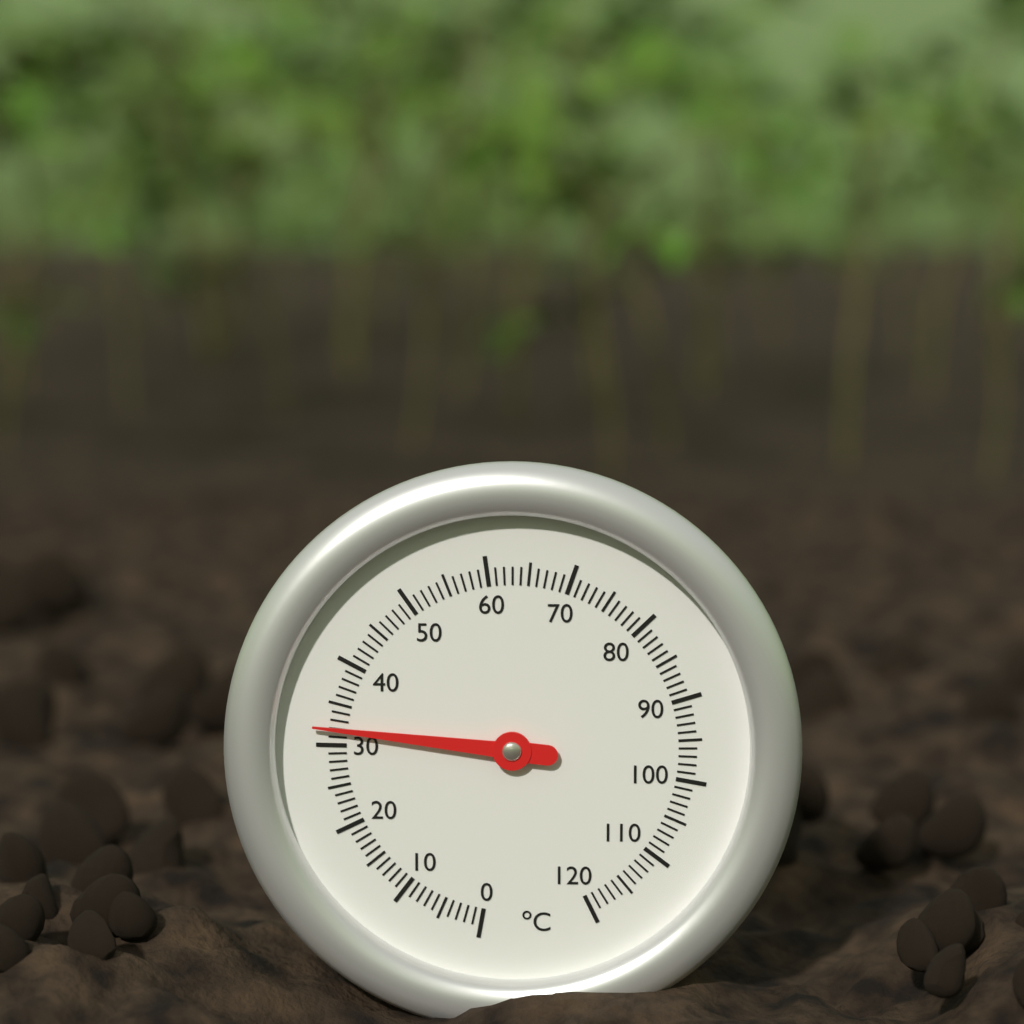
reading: 32 °C
